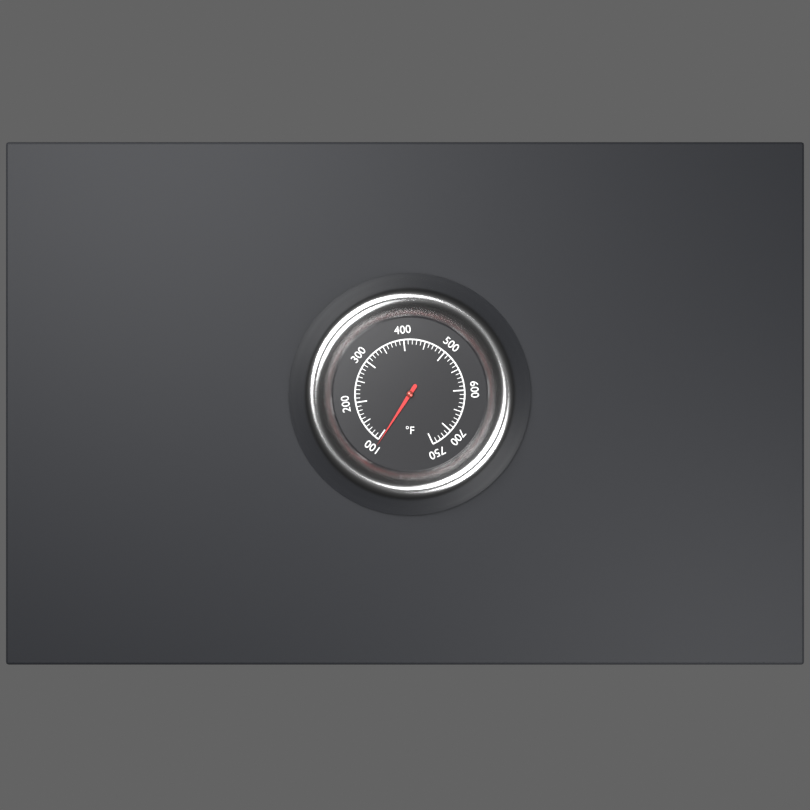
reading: 95 °F
